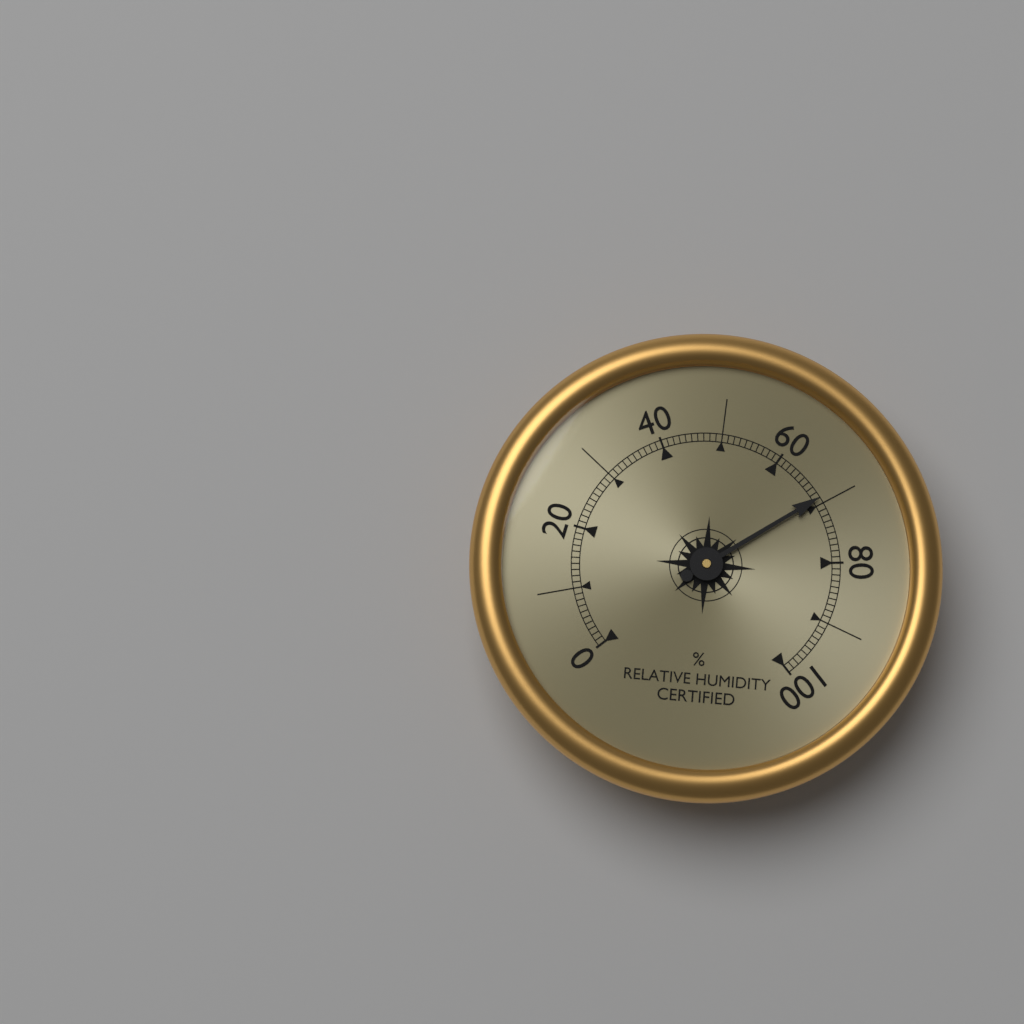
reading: 69 %
